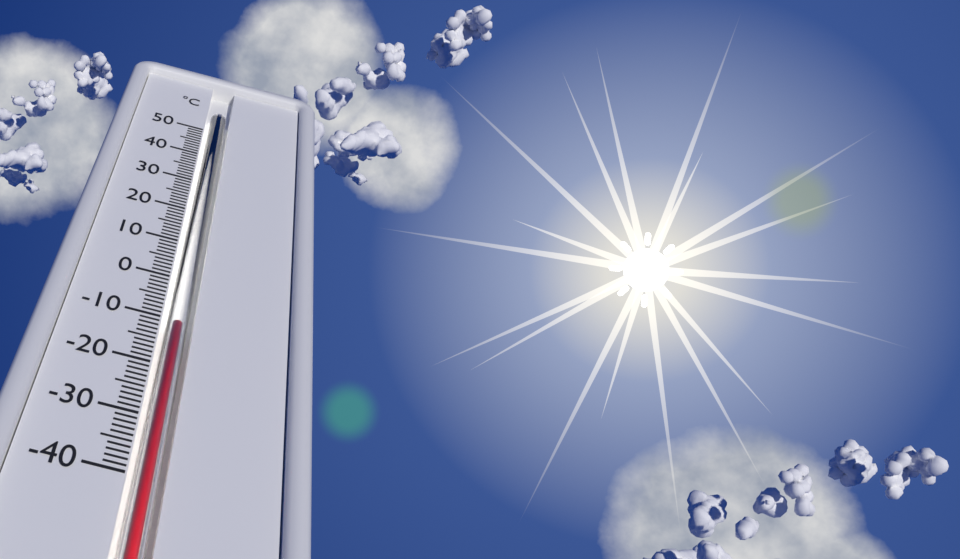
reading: -11 °C
